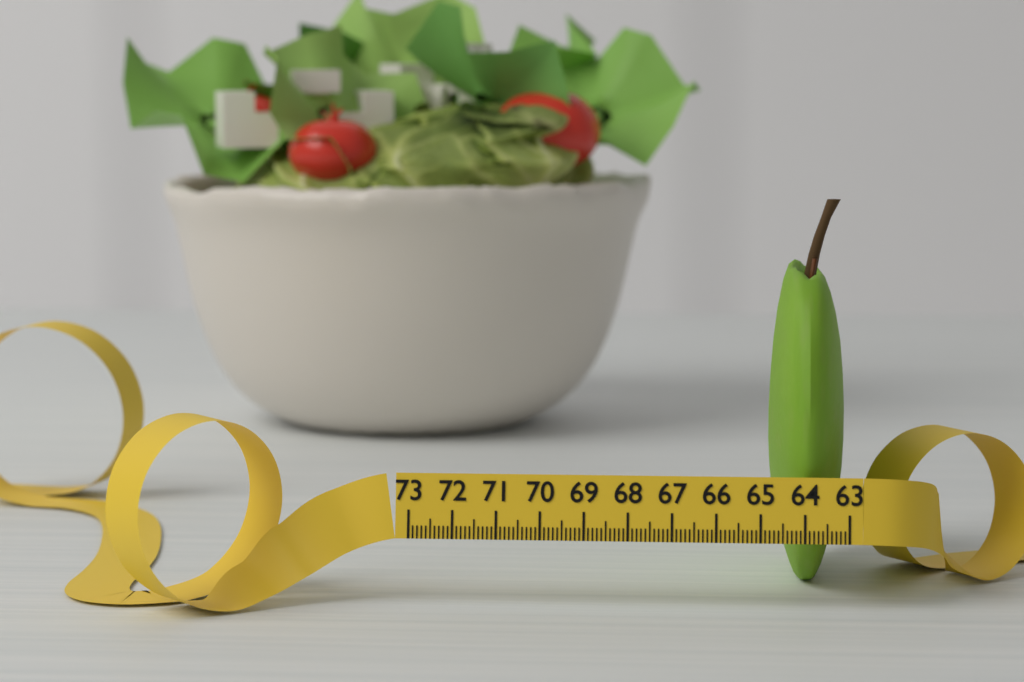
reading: 64.8 (no unit)
